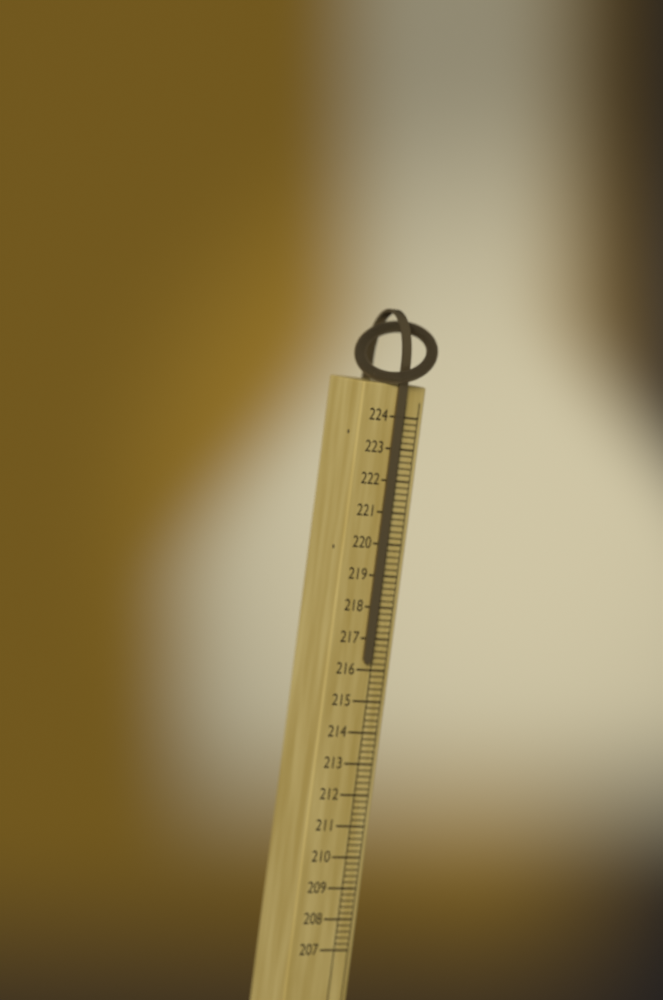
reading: 216.2 (no unit)
